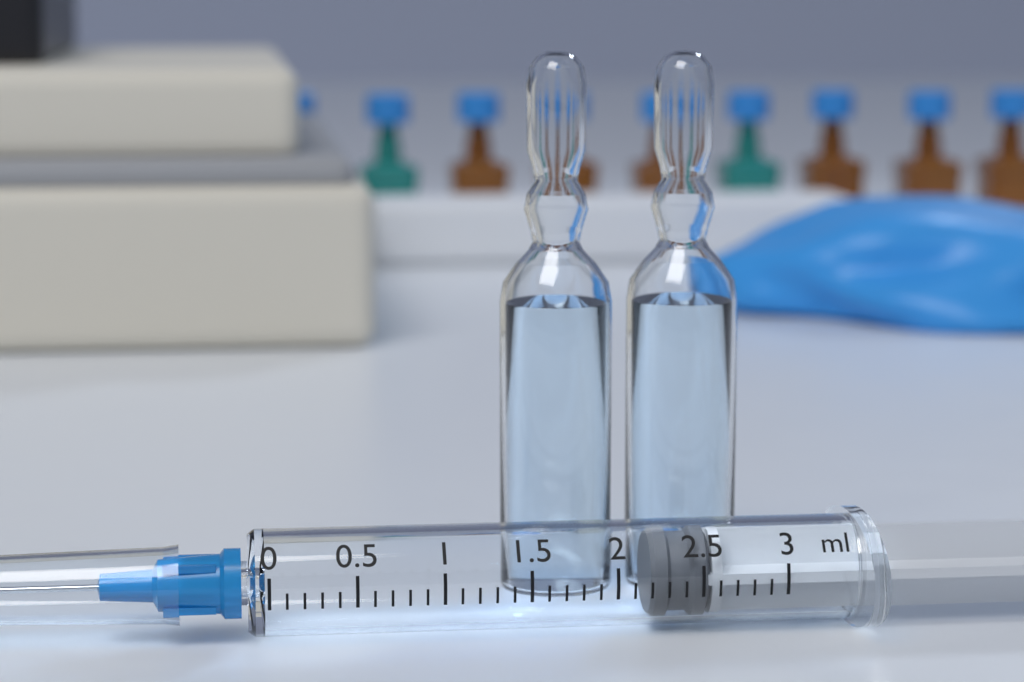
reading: 2.2 ml
